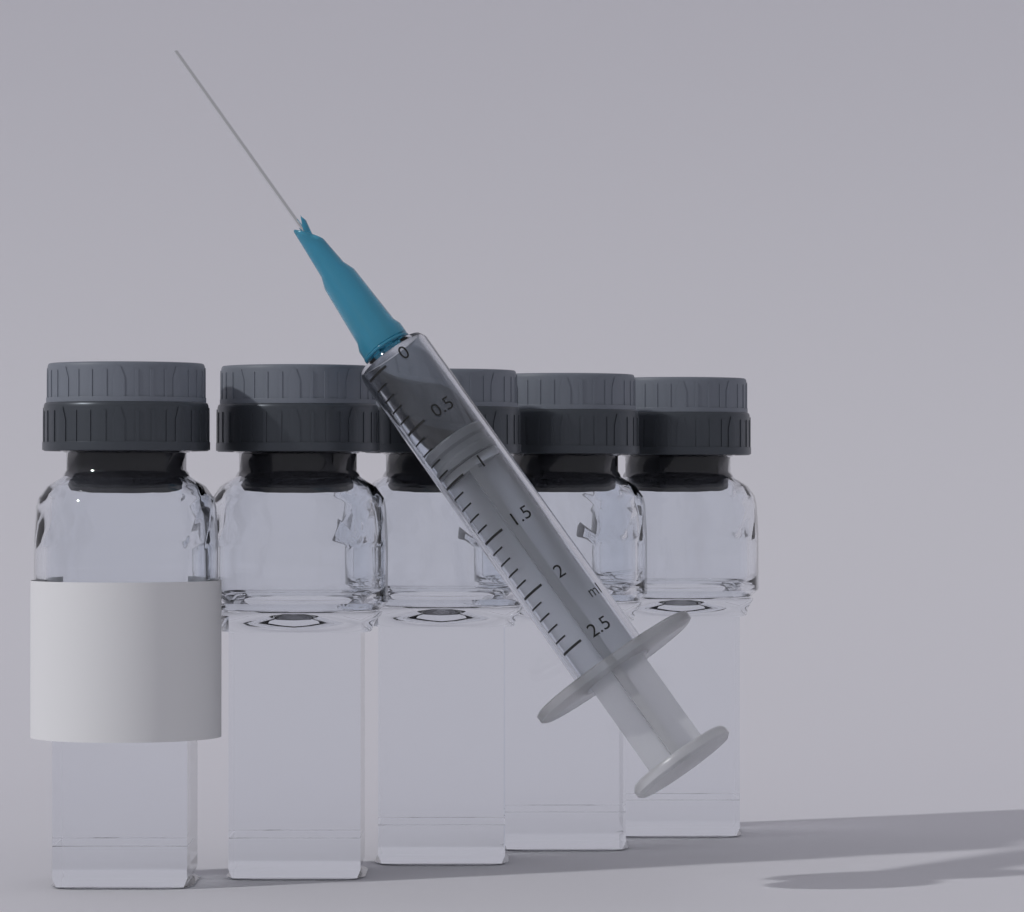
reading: 0.7 ml
